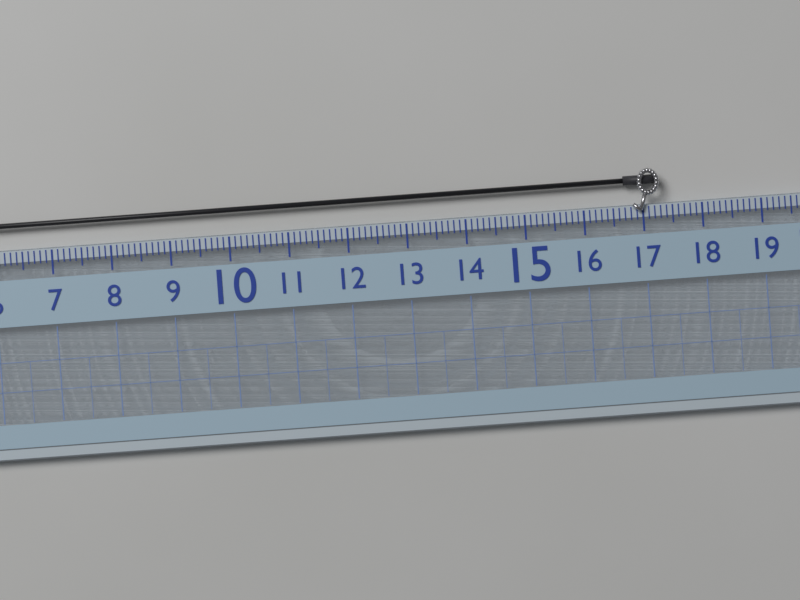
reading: 17.3 (no unit)
